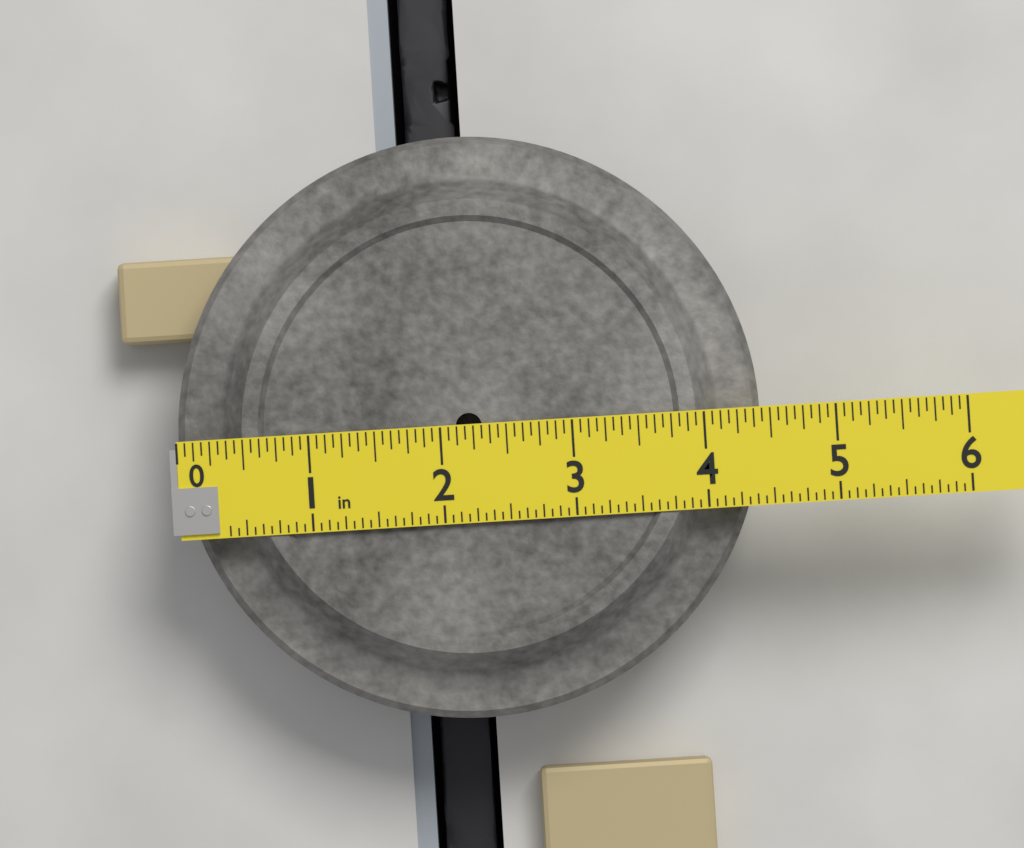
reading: 4.4375 in
